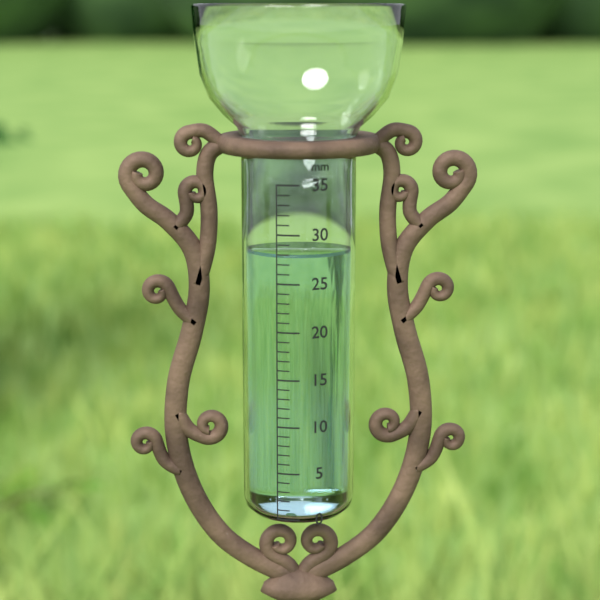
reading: 28 mm
